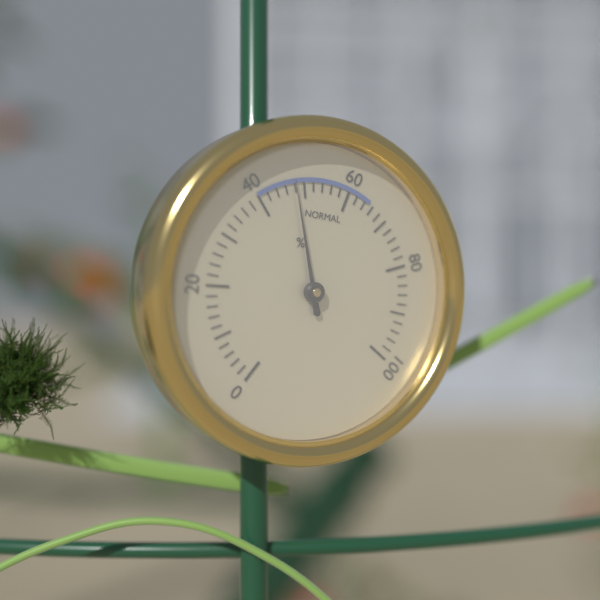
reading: 48 %
